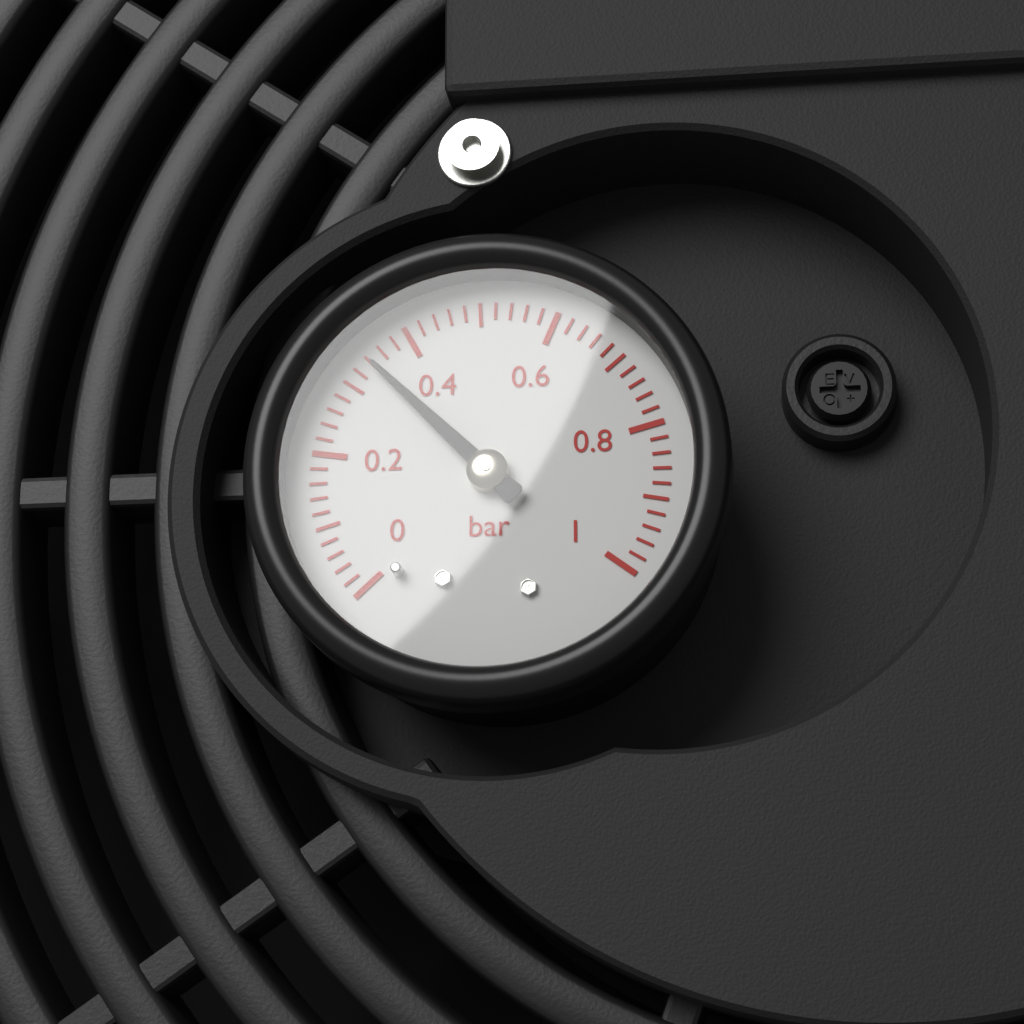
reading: 0.34 bar
